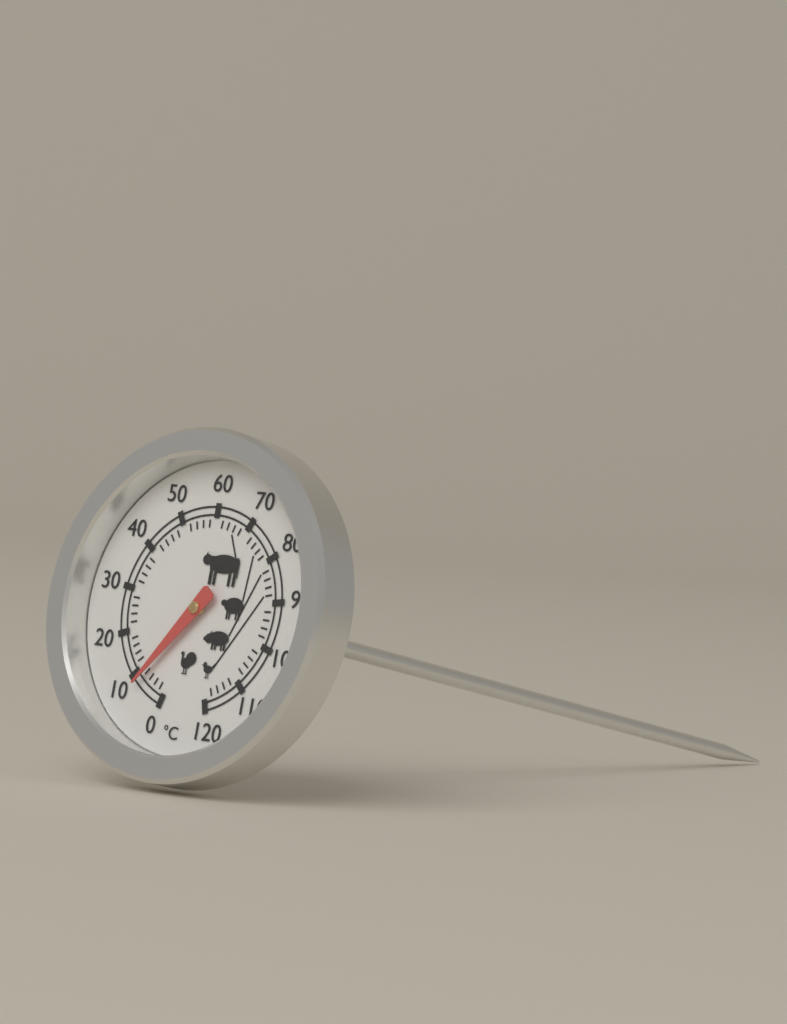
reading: 8 °C
